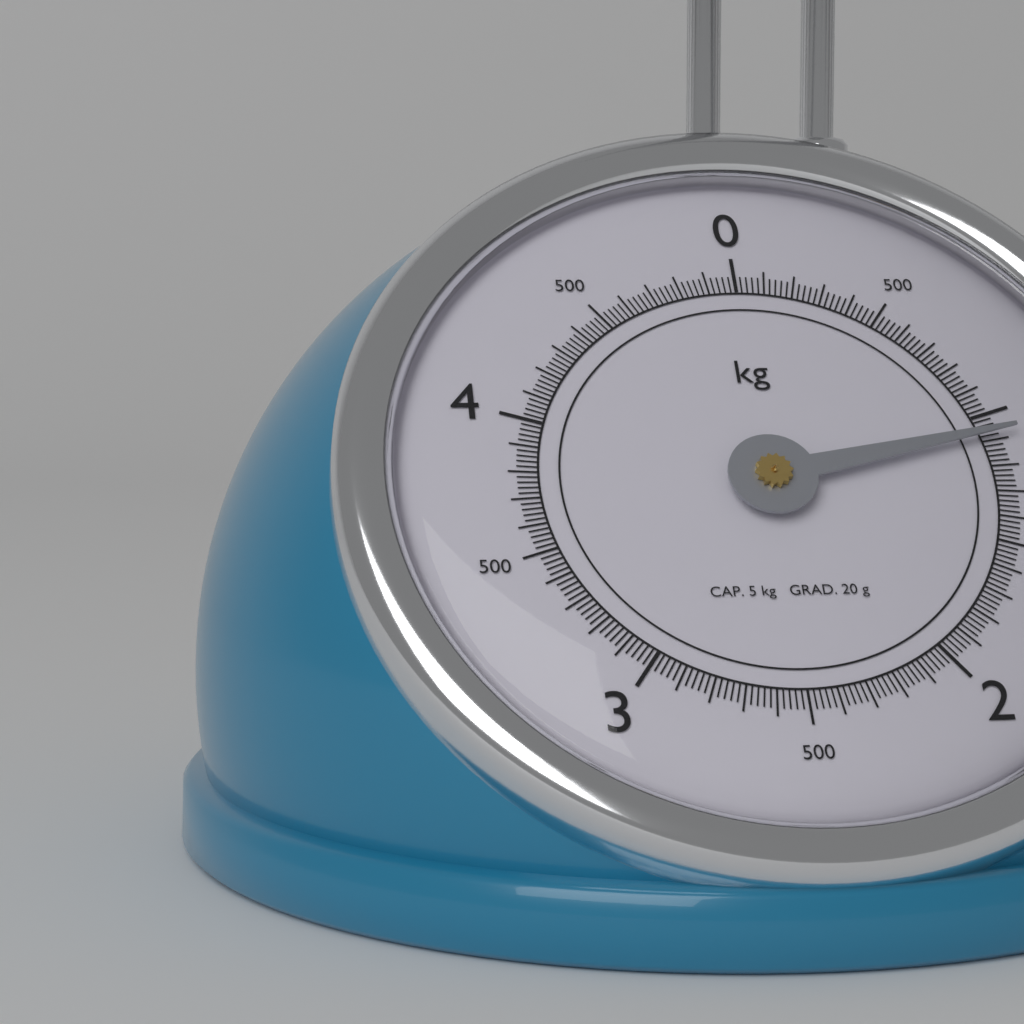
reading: 1.08 kg
